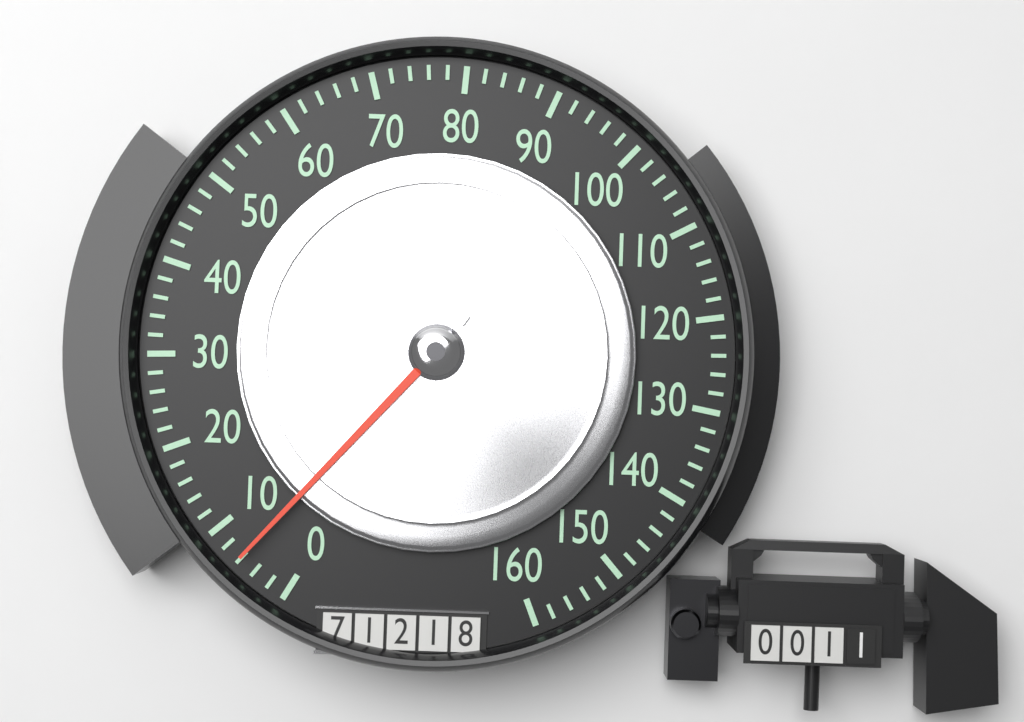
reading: 6 (no unit)
